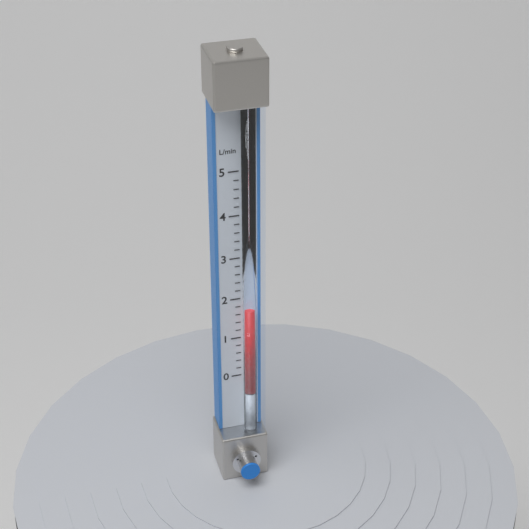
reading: 1.8 L/min
